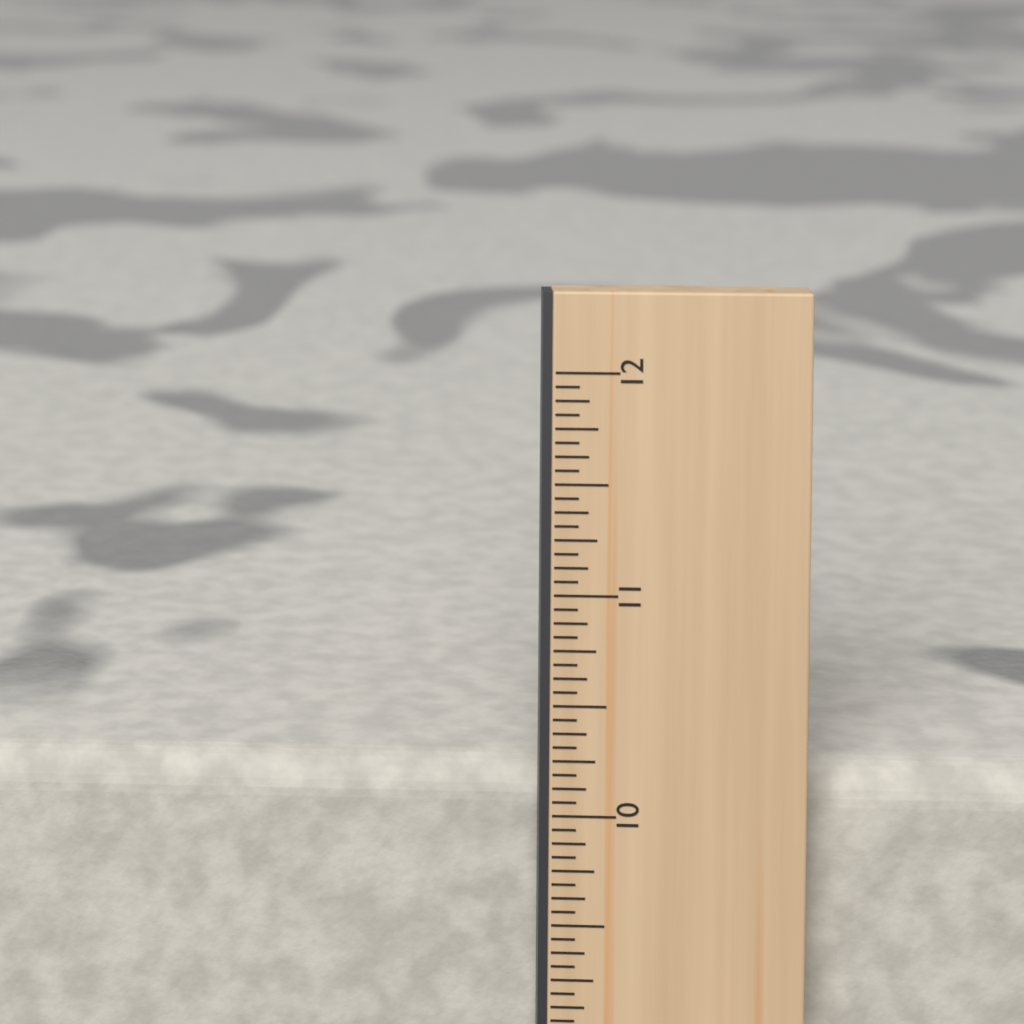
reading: 10.1875 in
